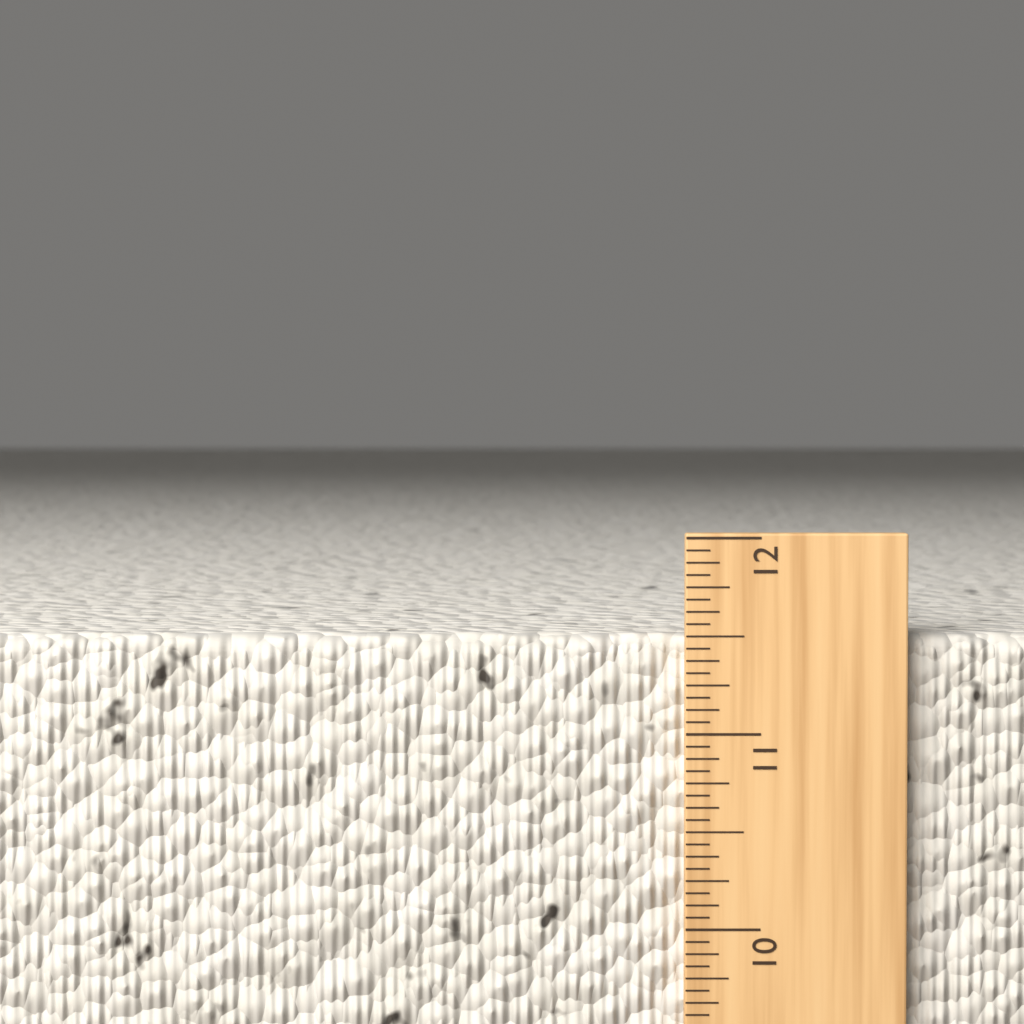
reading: 11.5000 in
